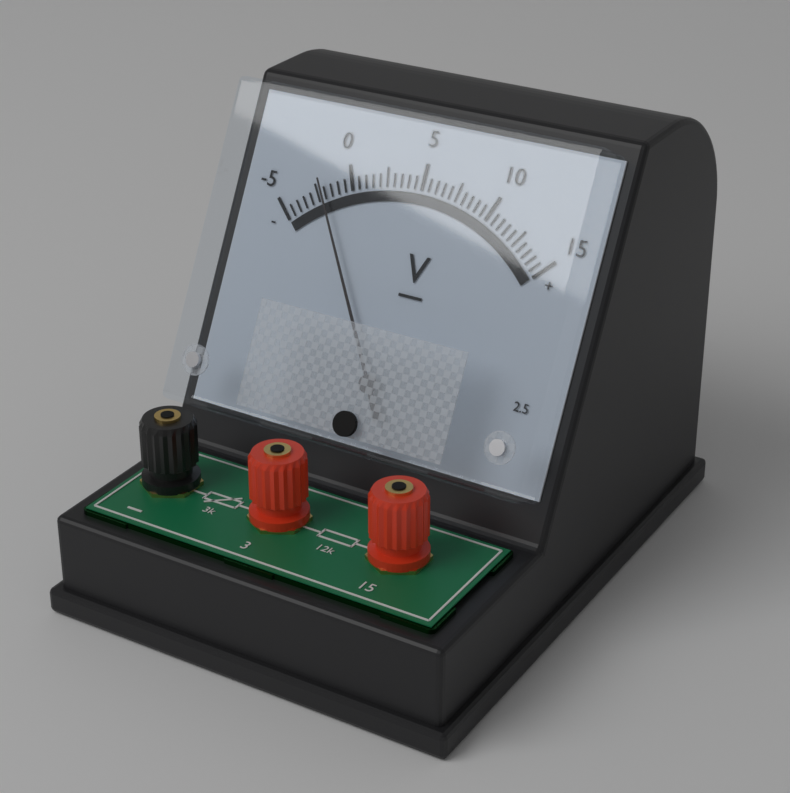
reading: -2.0 V
